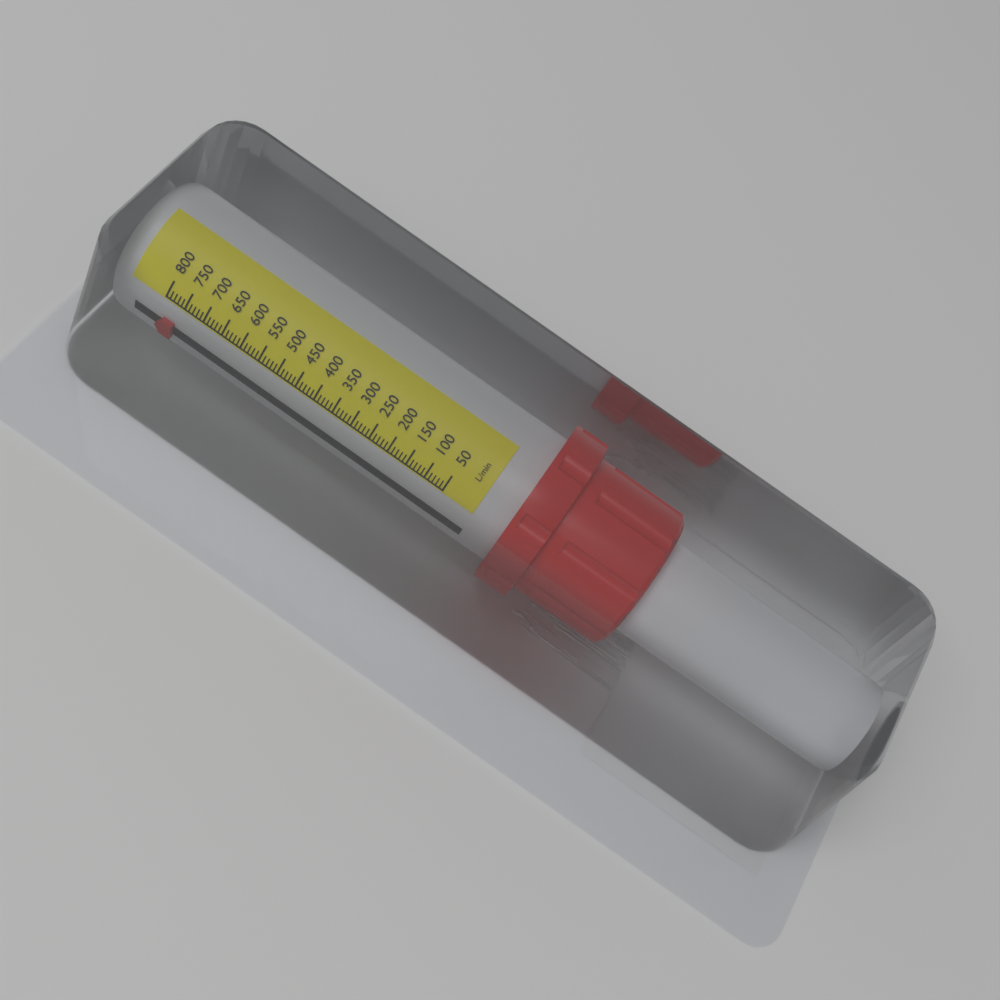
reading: 760 L/min
